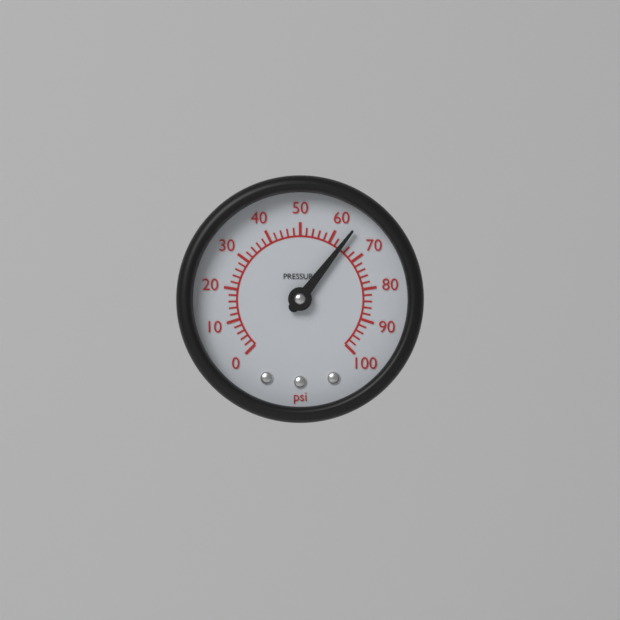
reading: 64 psi
